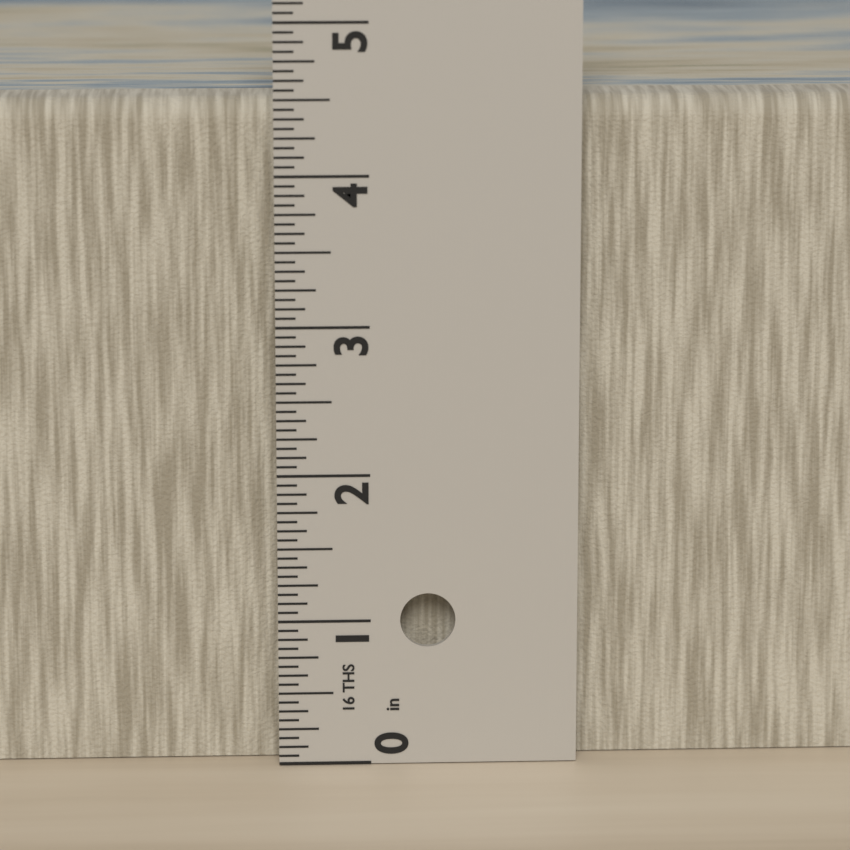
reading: 4.5000 in
